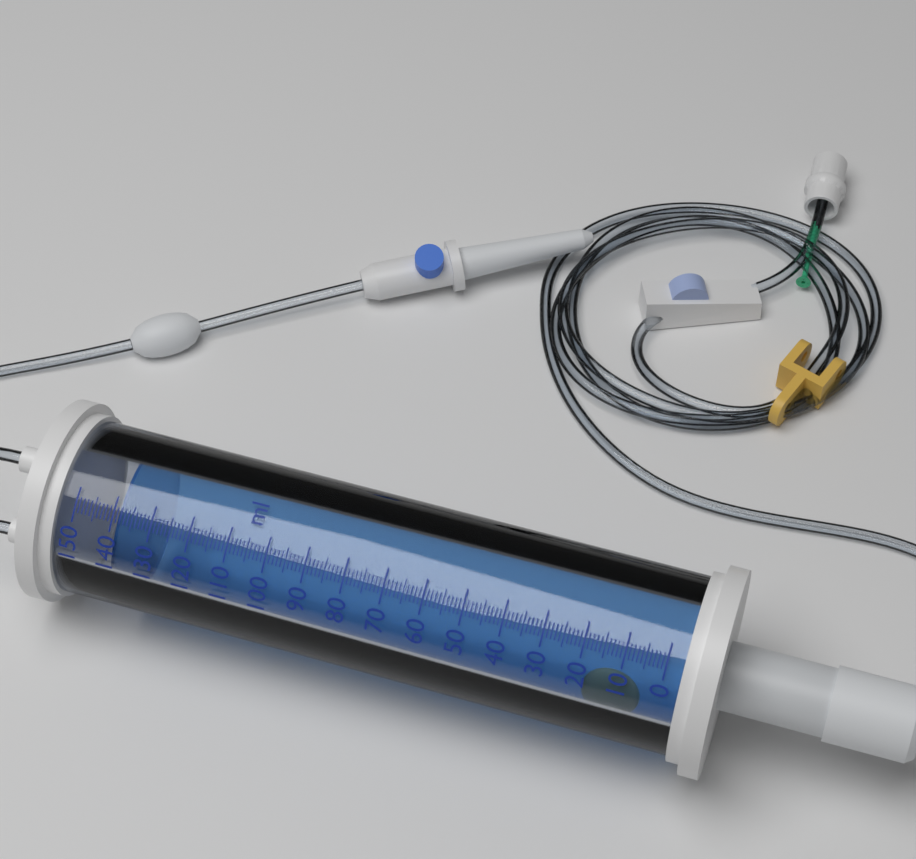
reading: 139 ml
